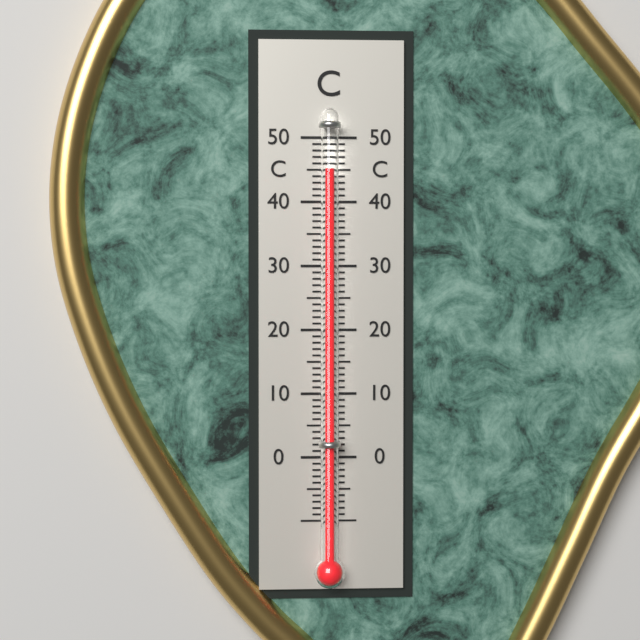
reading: 45 °C
